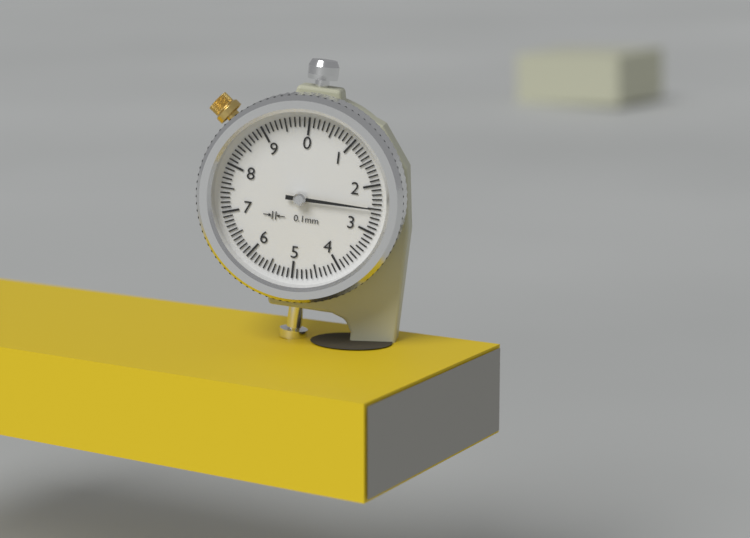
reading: 2.5 mm
